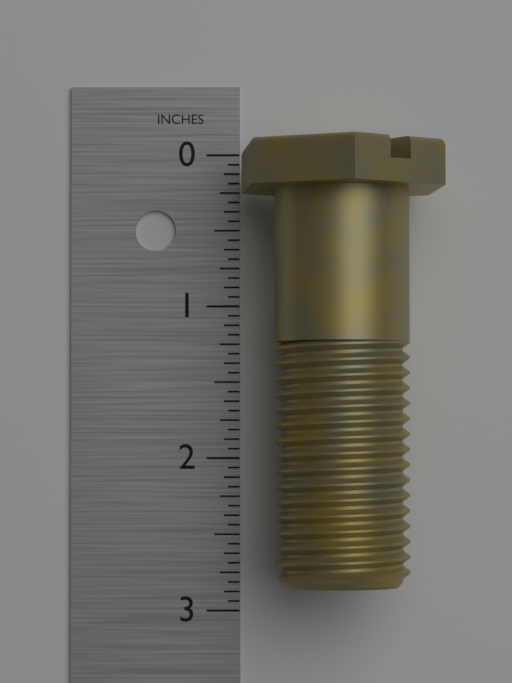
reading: 2.8125 in
